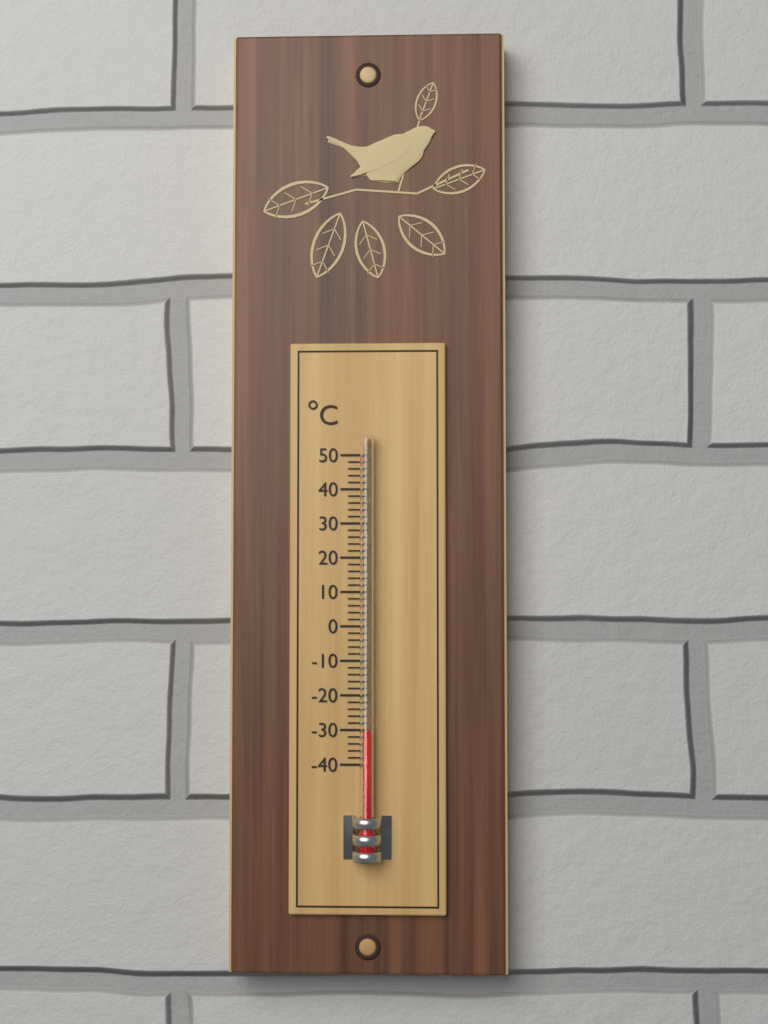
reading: -30 °C
